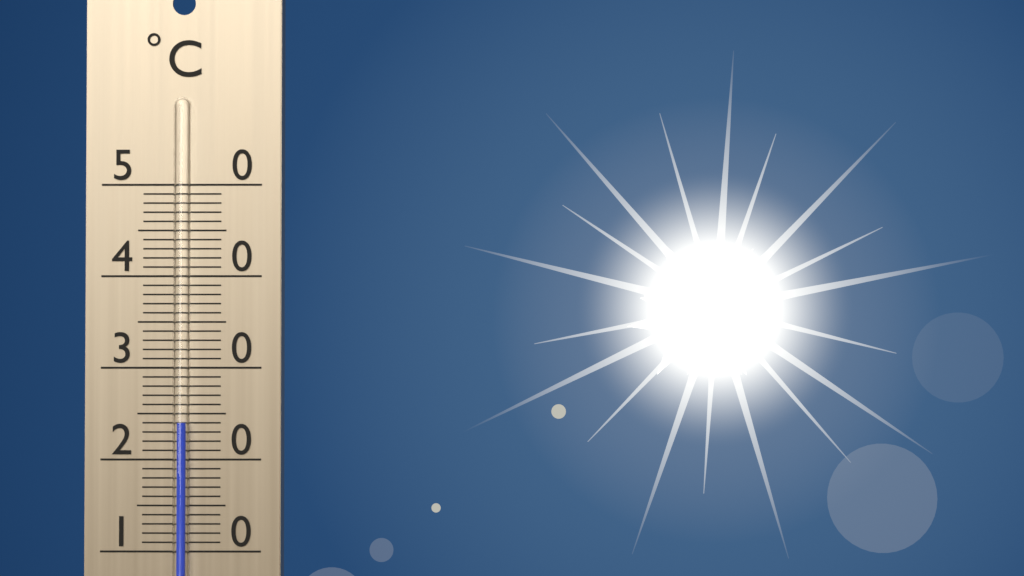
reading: 24 °C
